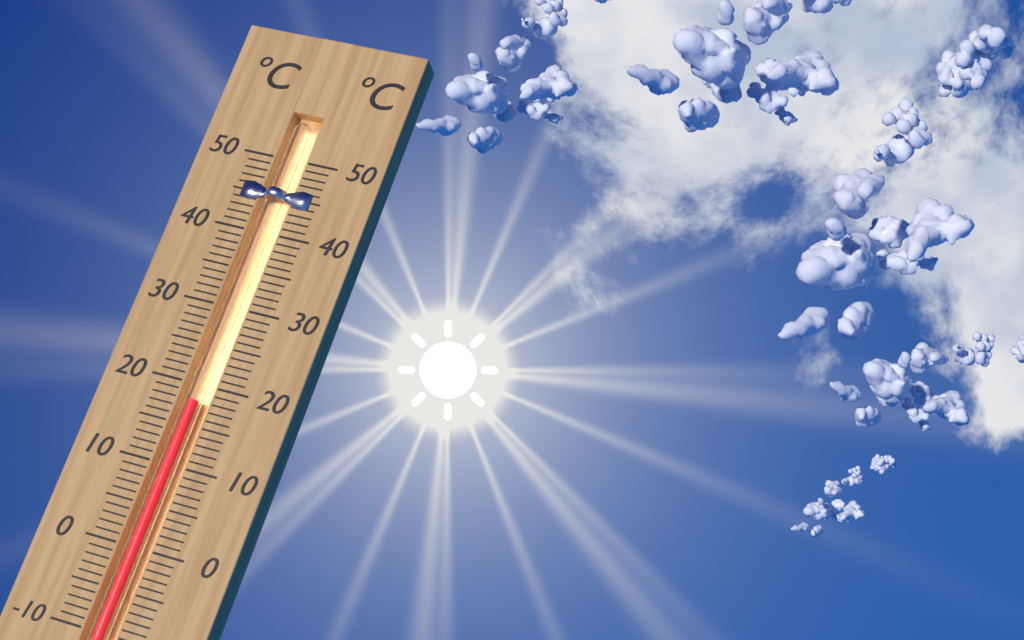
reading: 18 °C
